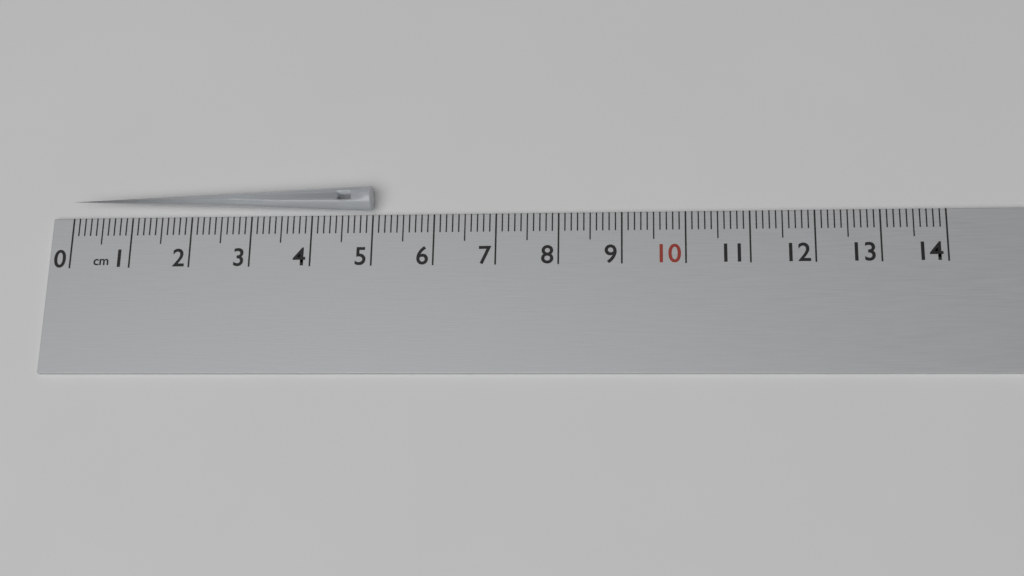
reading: 5.0 cm
